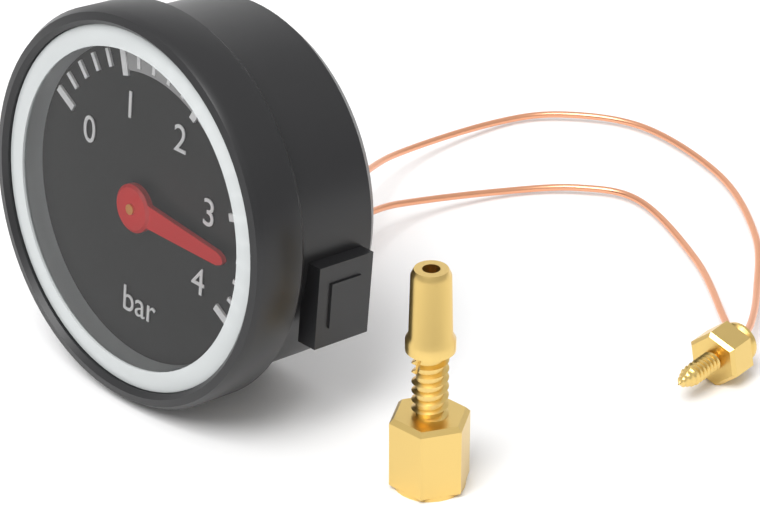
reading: 3.4 bar
